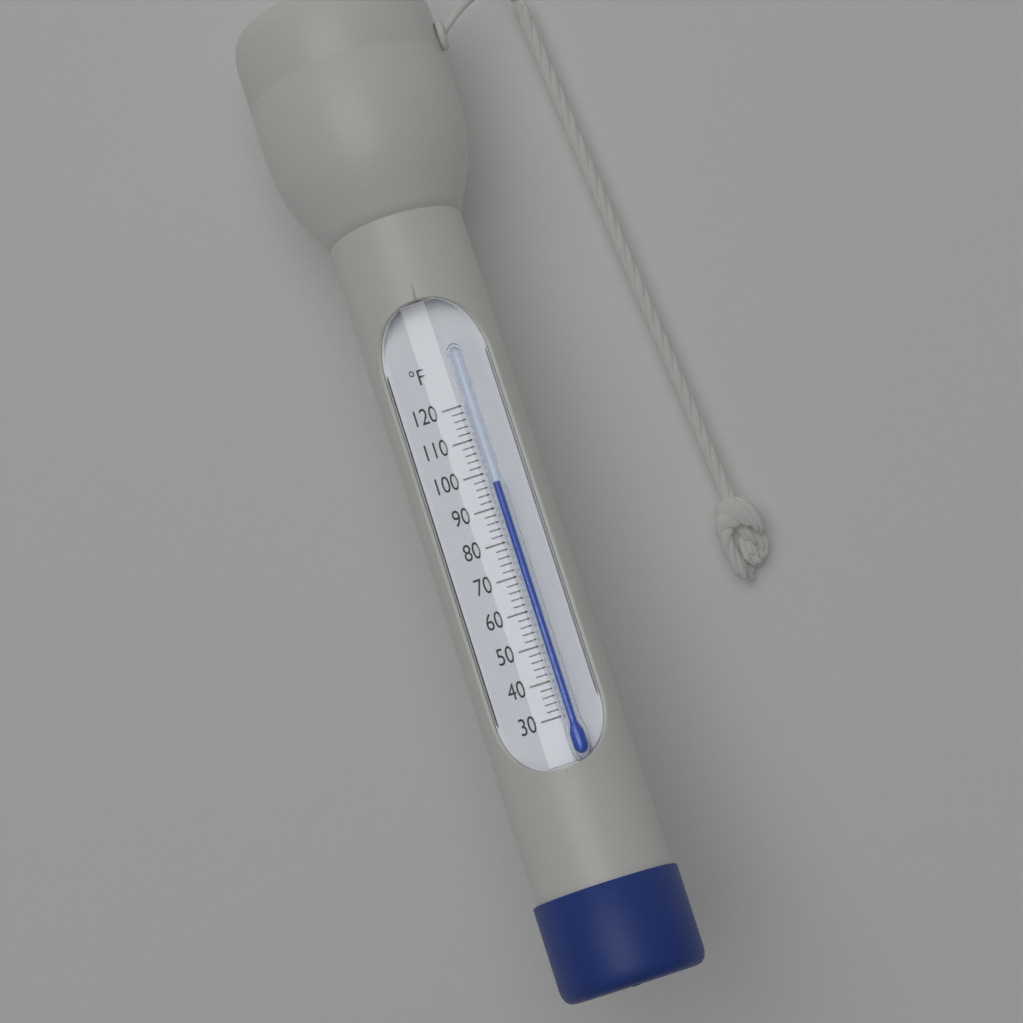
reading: 96 °F
